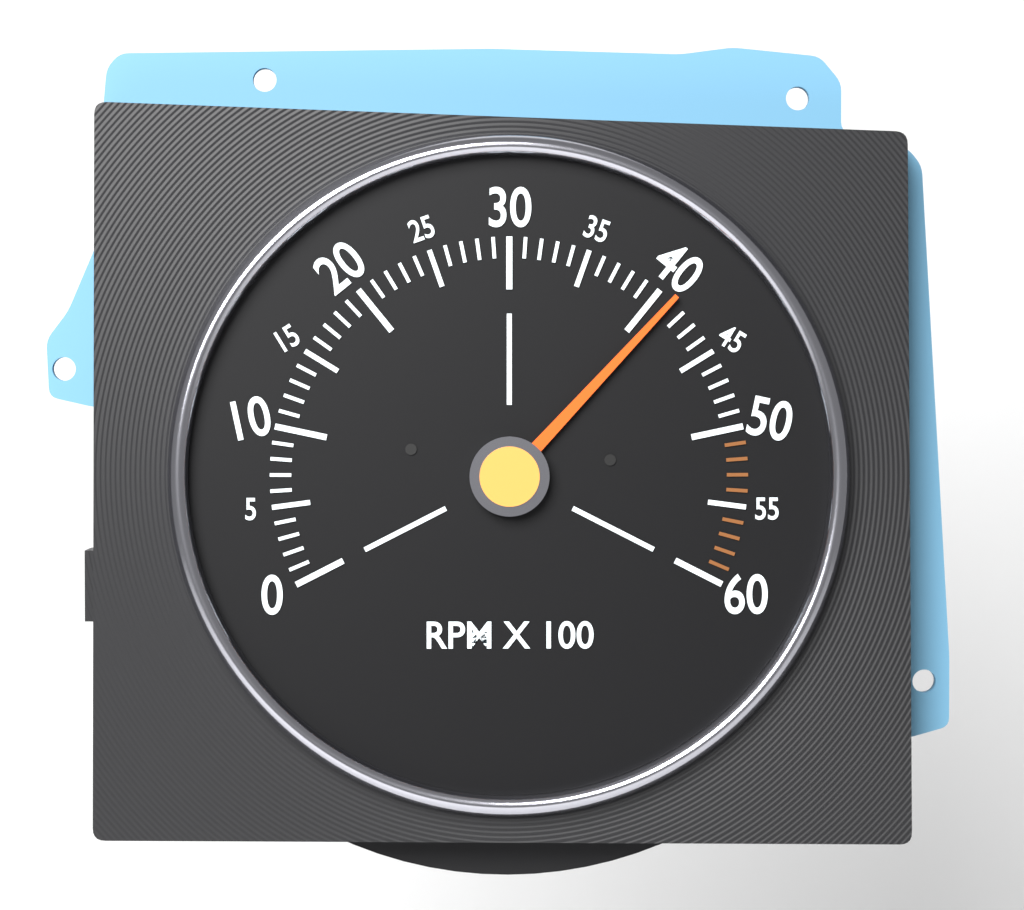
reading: 4100 RPM
